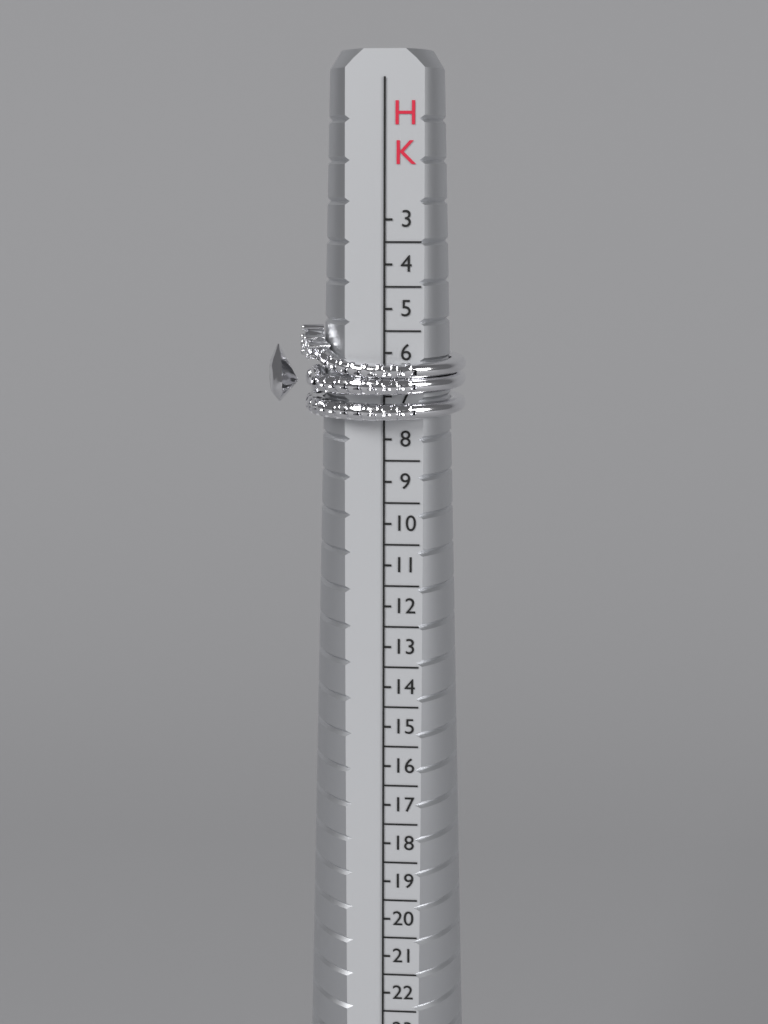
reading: 7.5 HK
